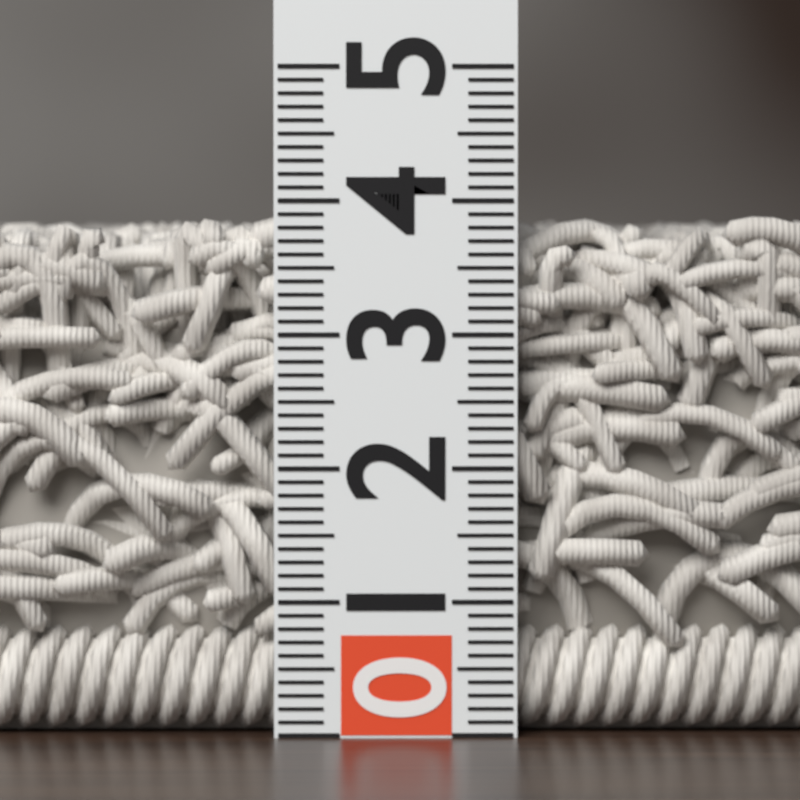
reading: 3.9 (no unit)
